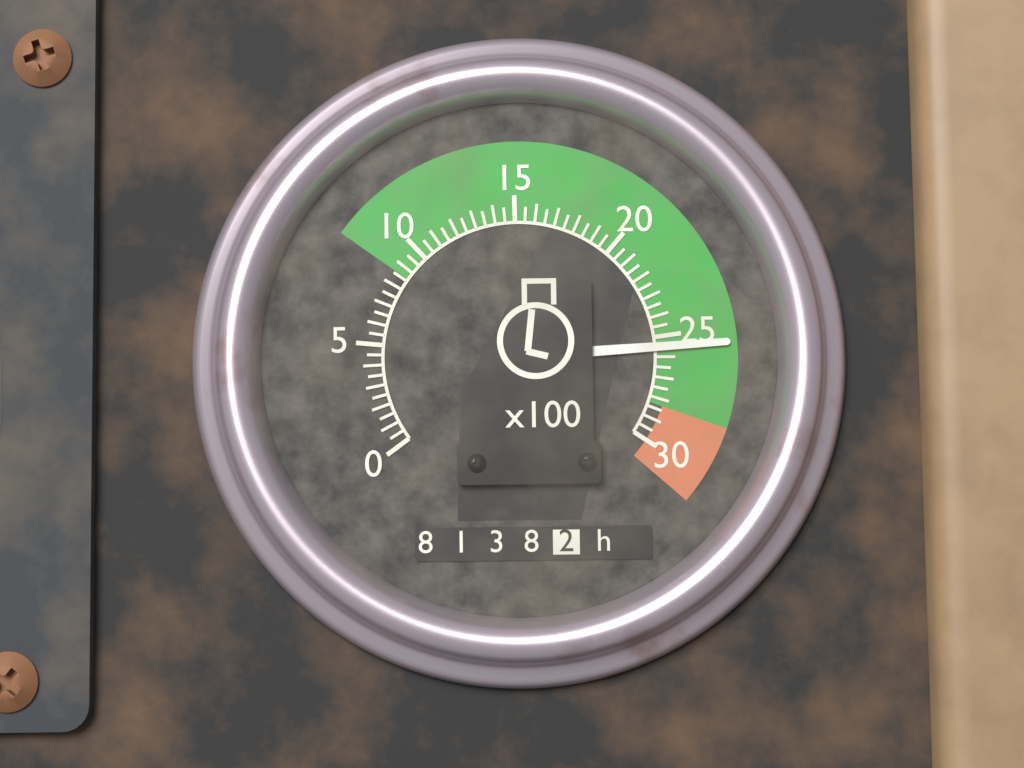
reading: 25.5 x100 rpm
